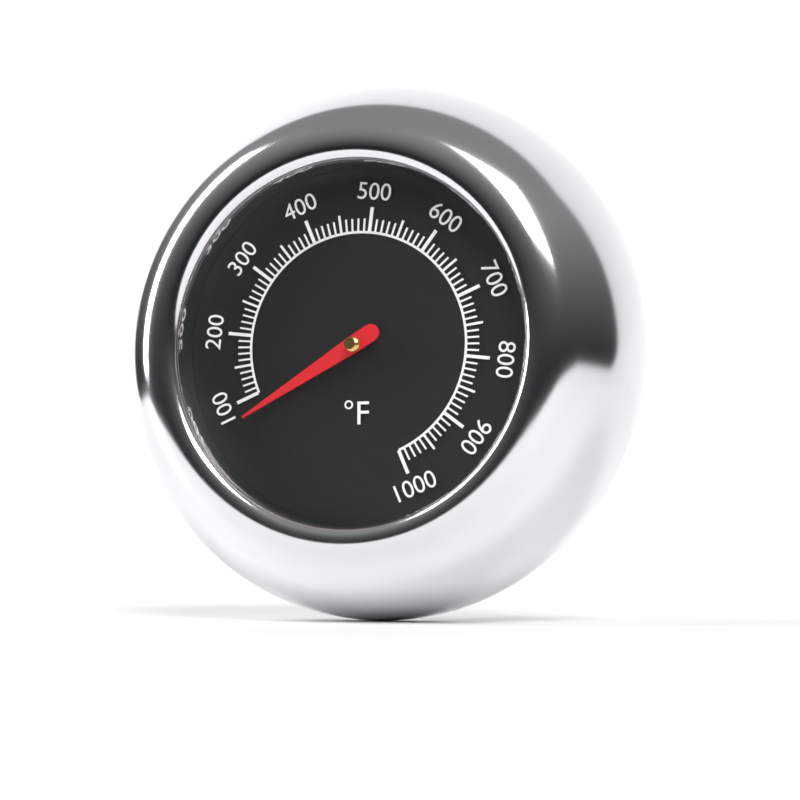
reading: 75 °F
